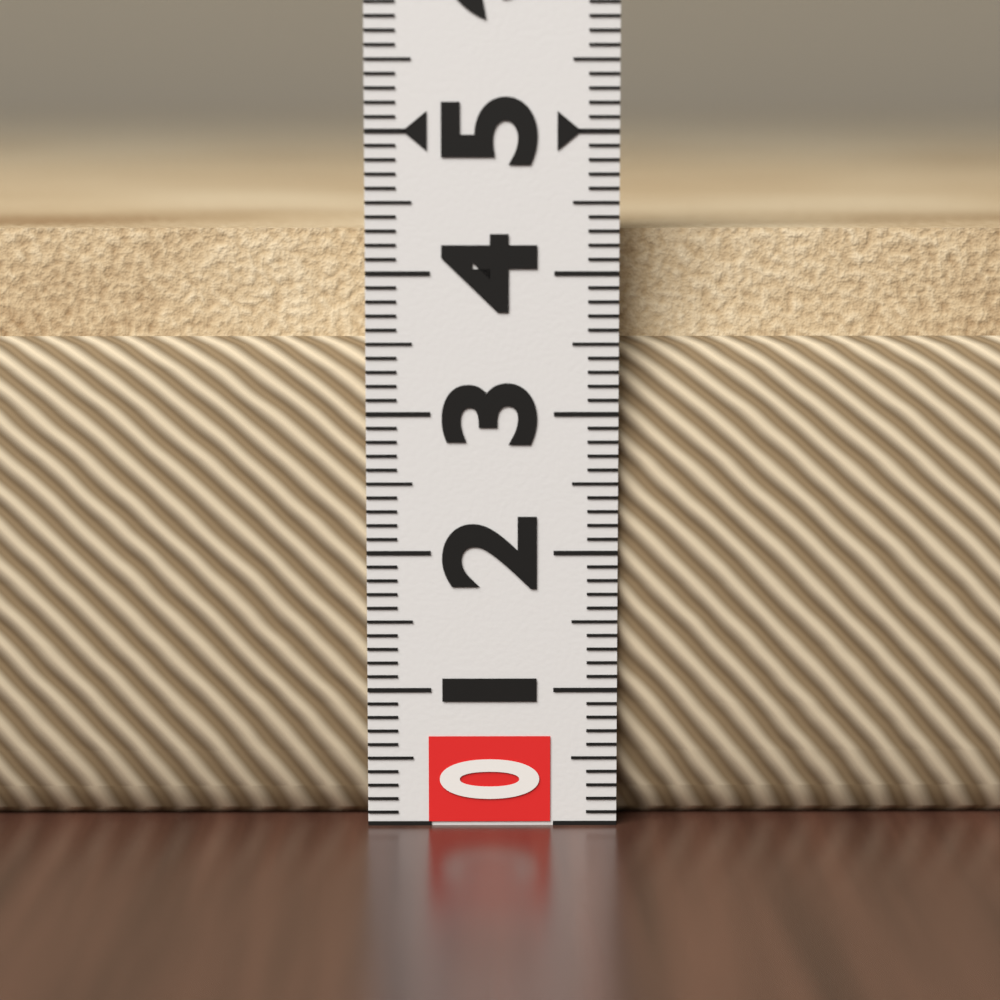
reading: 4.3 (no unit)
